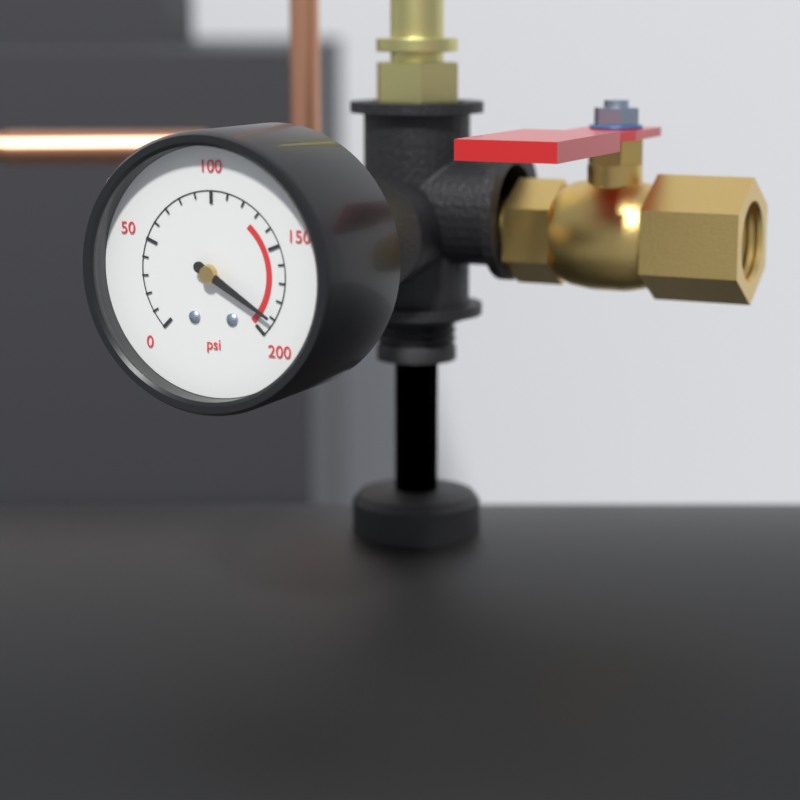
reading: 190 psi
